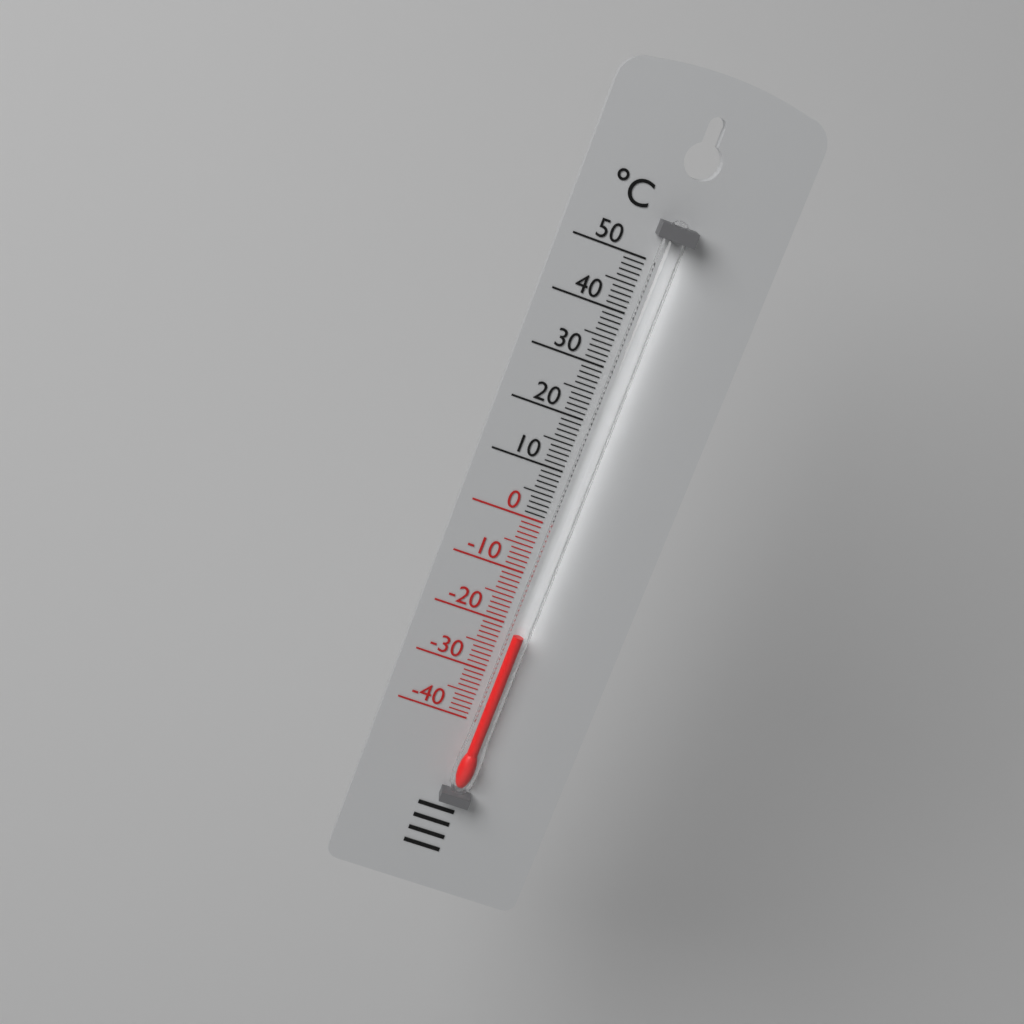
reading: -21 °C
